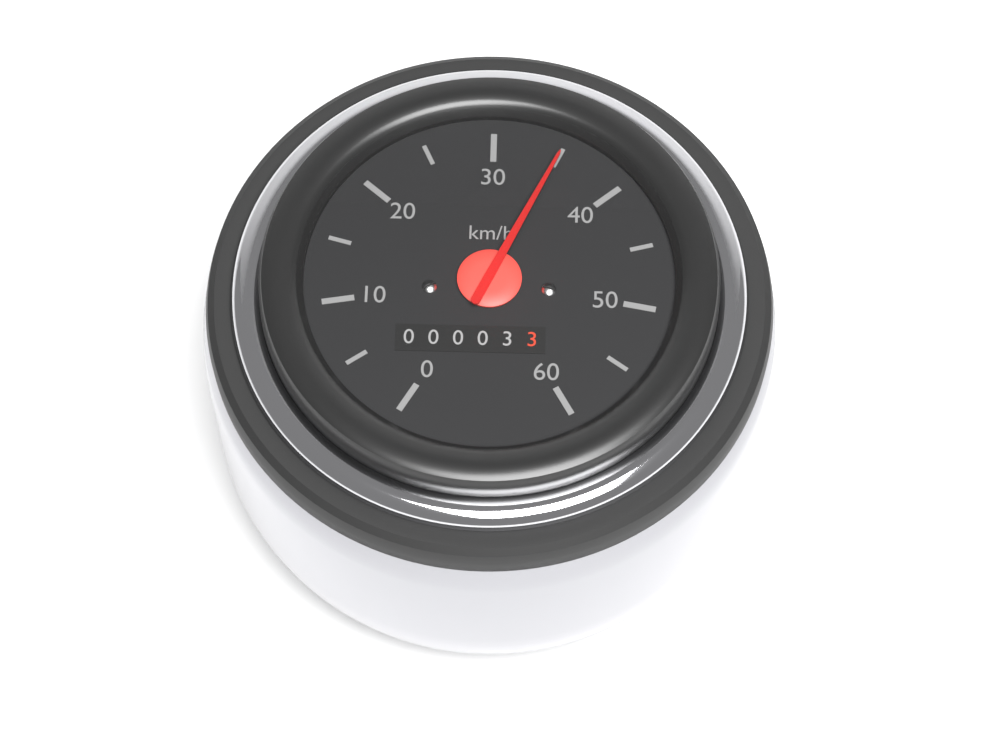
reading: 35 km/h
